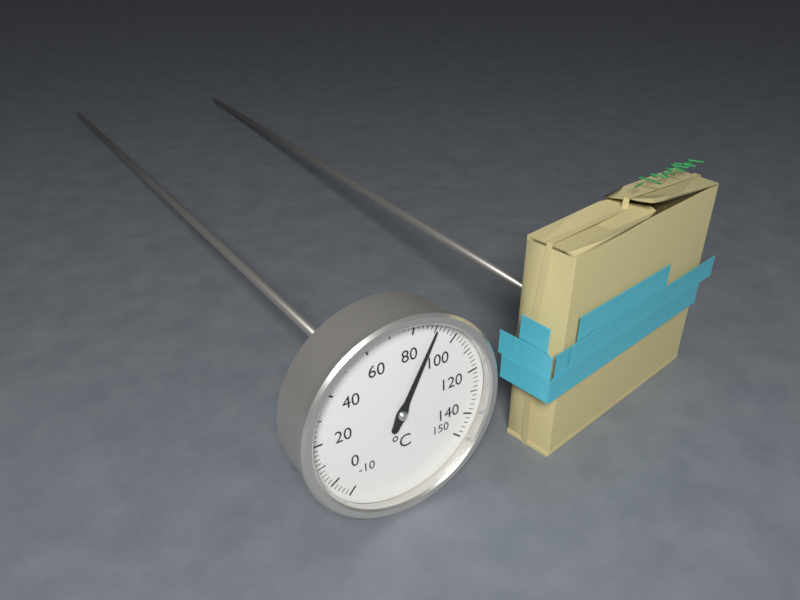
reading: 90 °C
